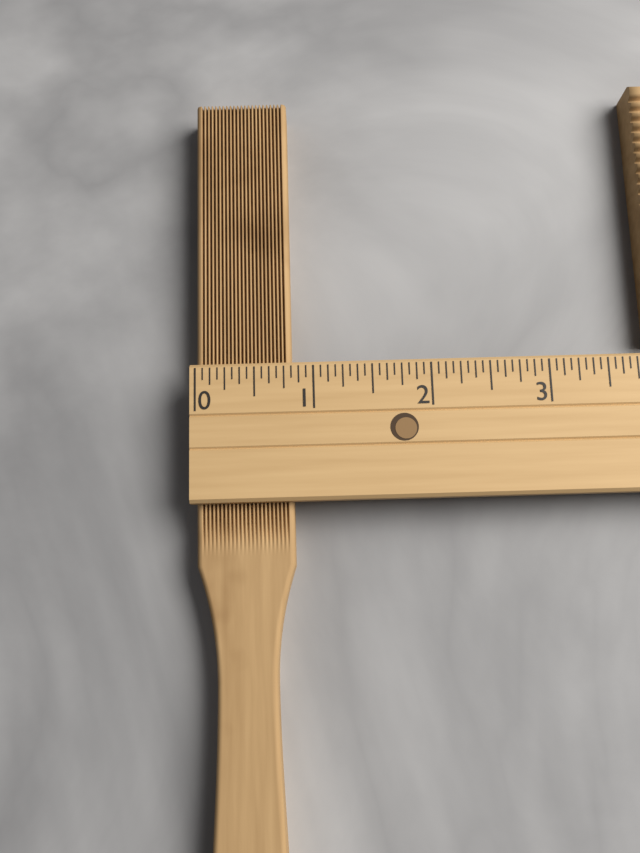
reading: 0.8125 (no unit)
